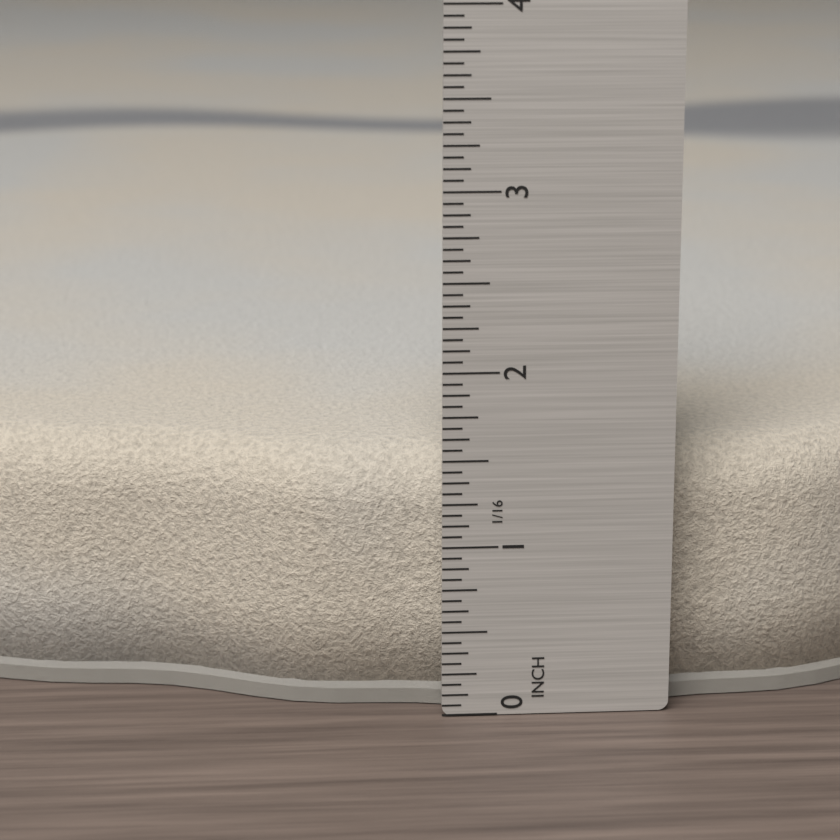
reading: 1.5000 in
